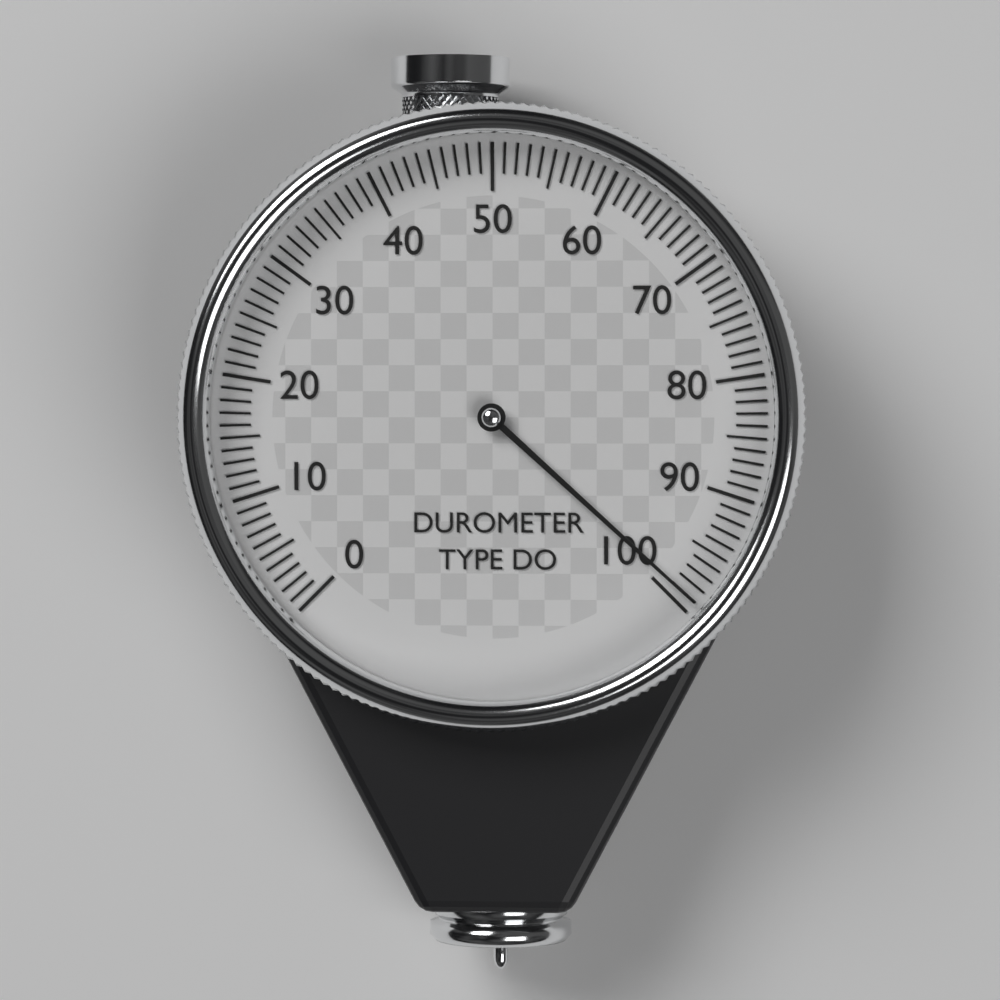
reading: 99 (no unit)
